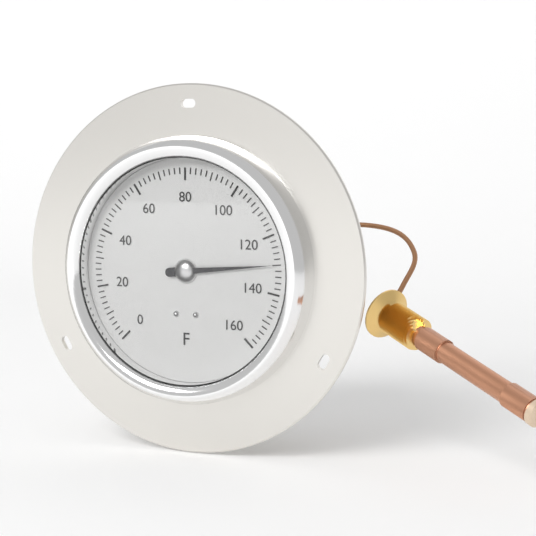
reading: 130 °F
